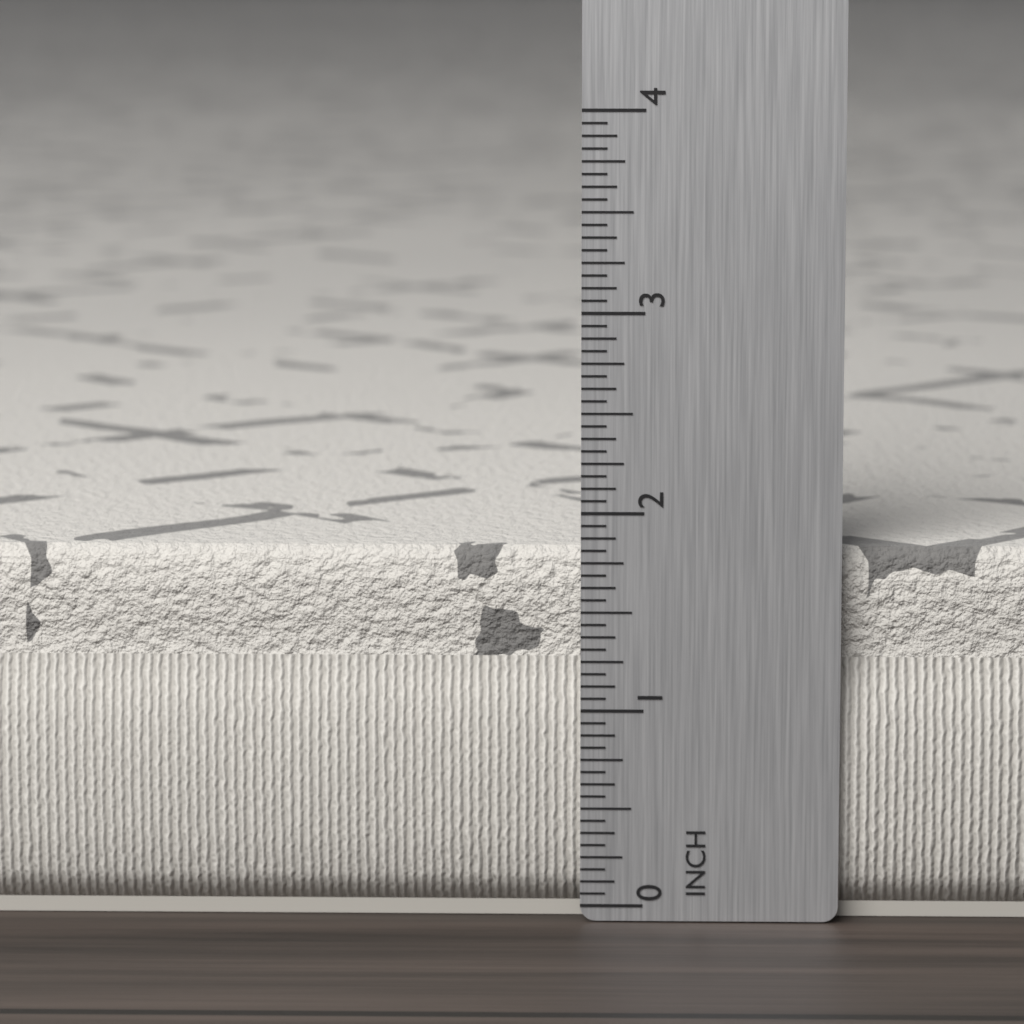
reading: 1.8125 in
